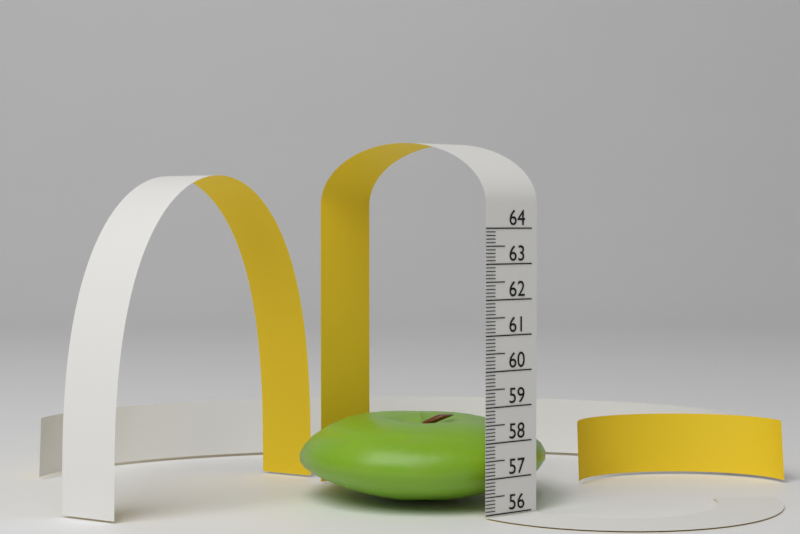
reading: 58.4 (no unit)
